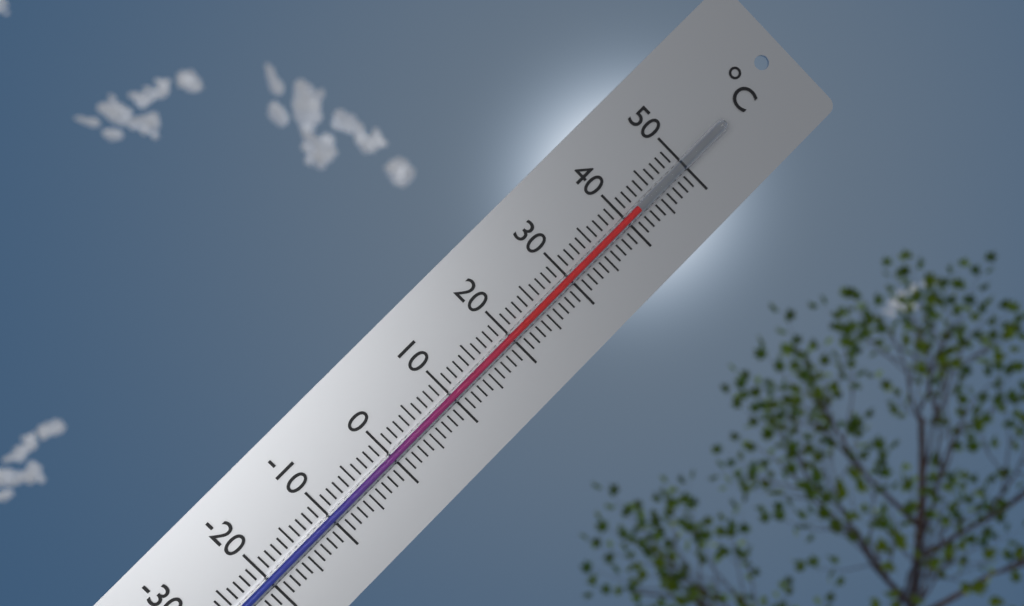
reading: 42 °C
